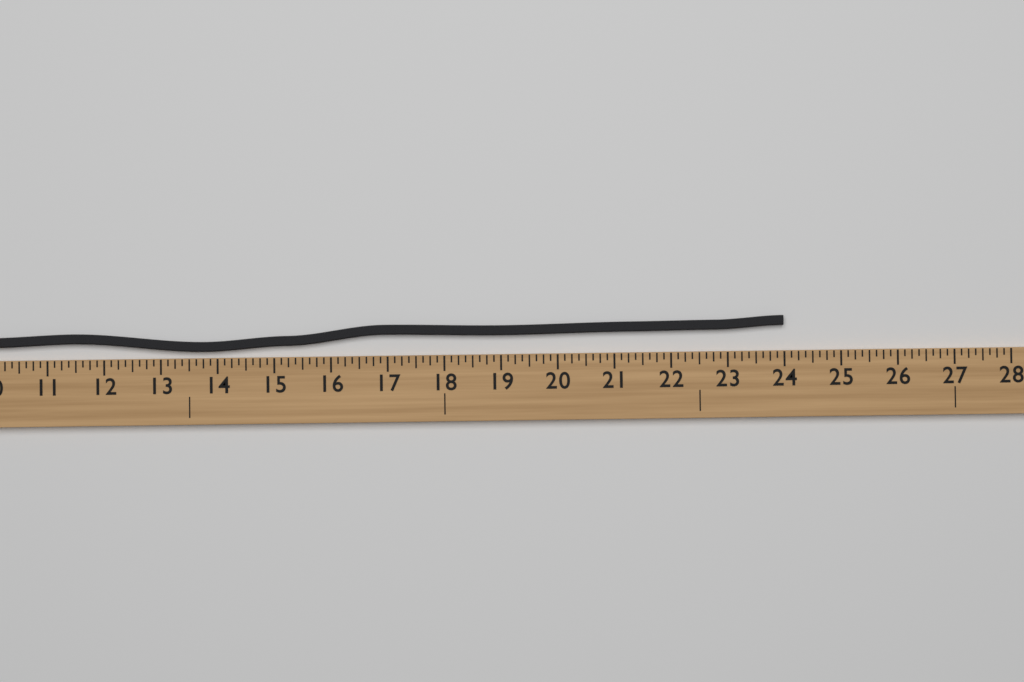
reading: 24.000 (no unit)
